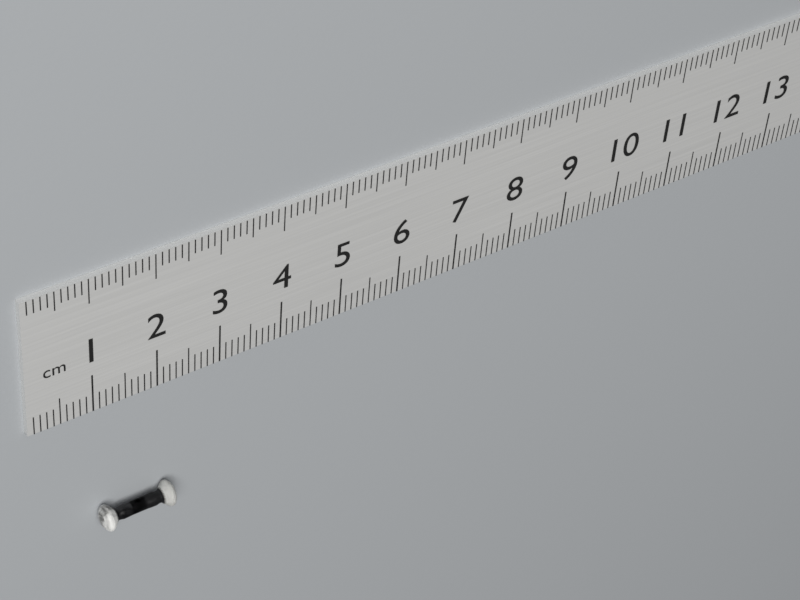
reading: 2.2 cm
